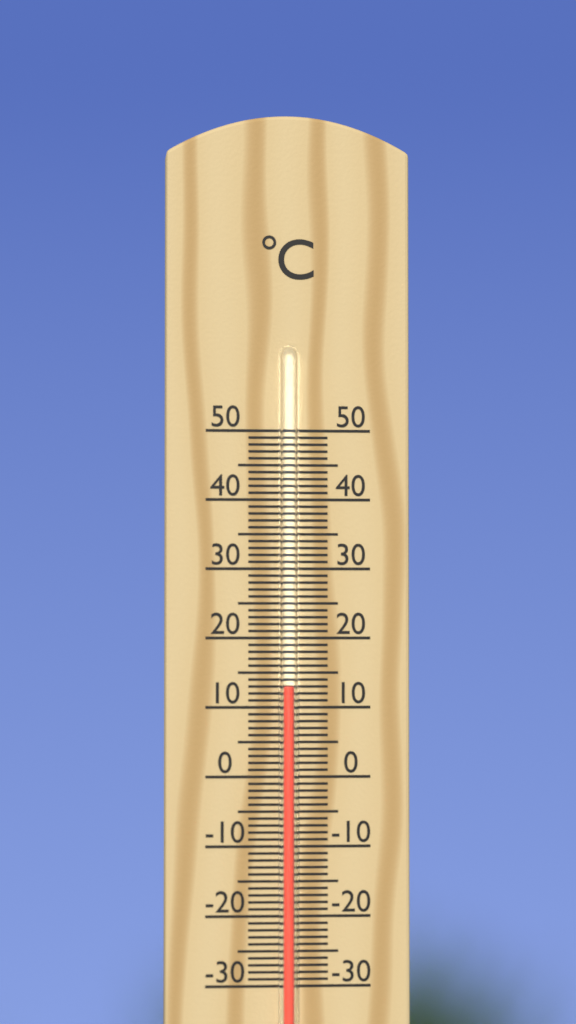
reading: 13 °C
